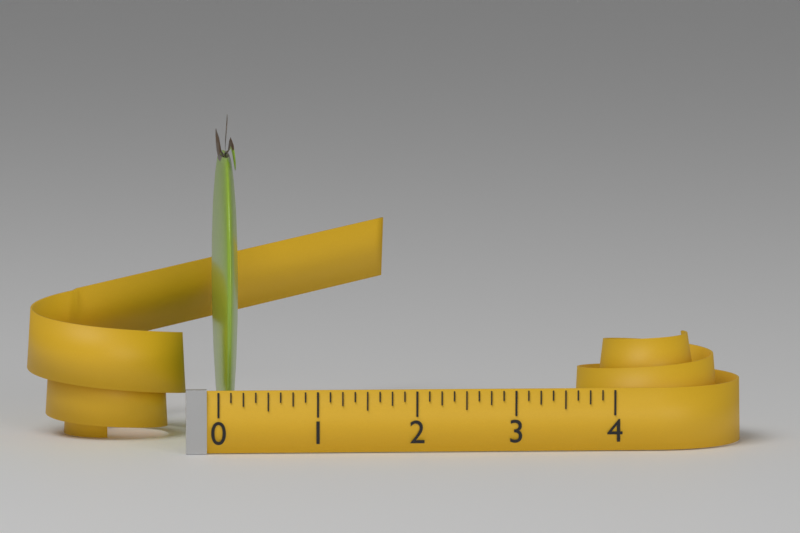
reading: 0.250 (no unit)
